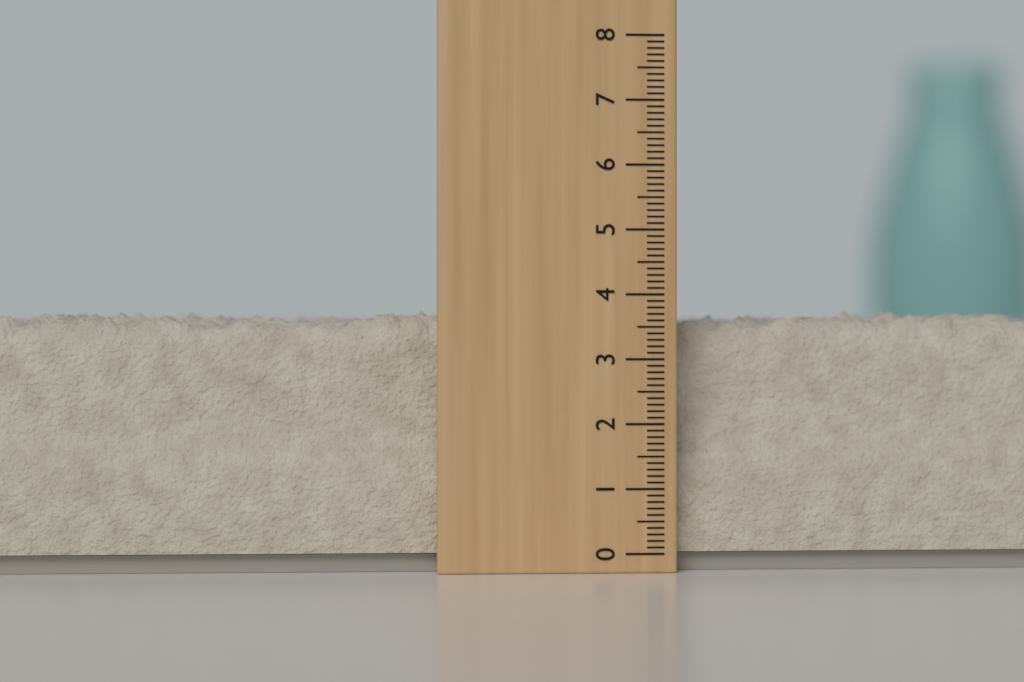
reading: 3.8 (no unit)
